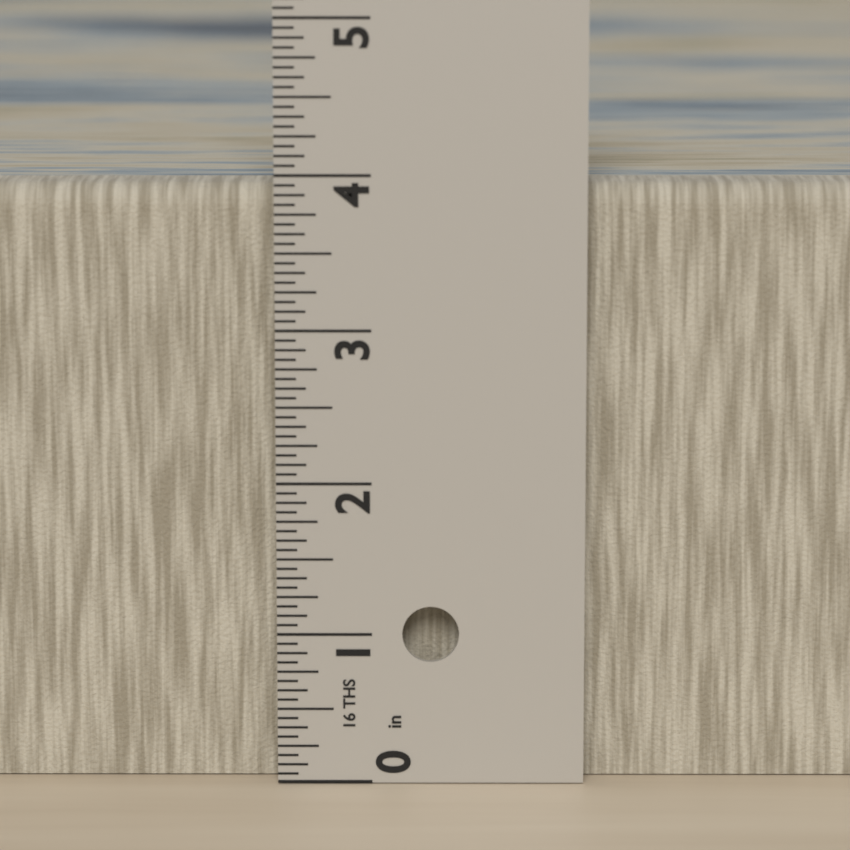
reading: 3.9375 in
